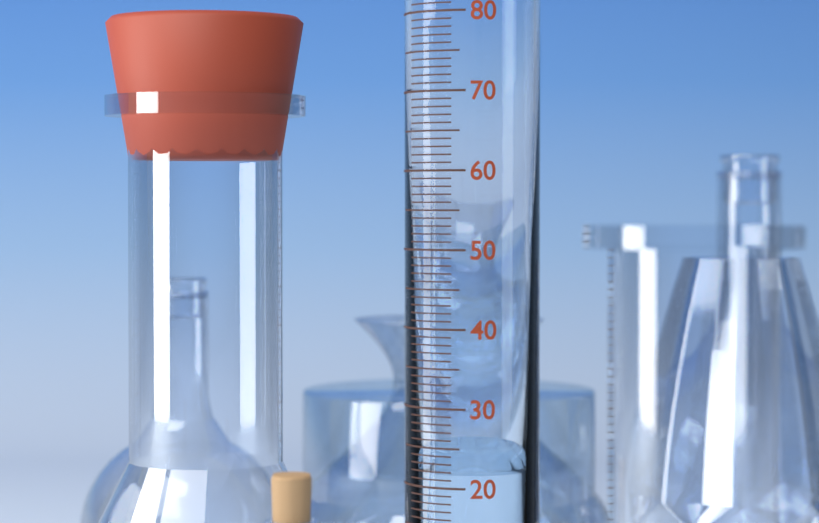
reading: 22 ml
